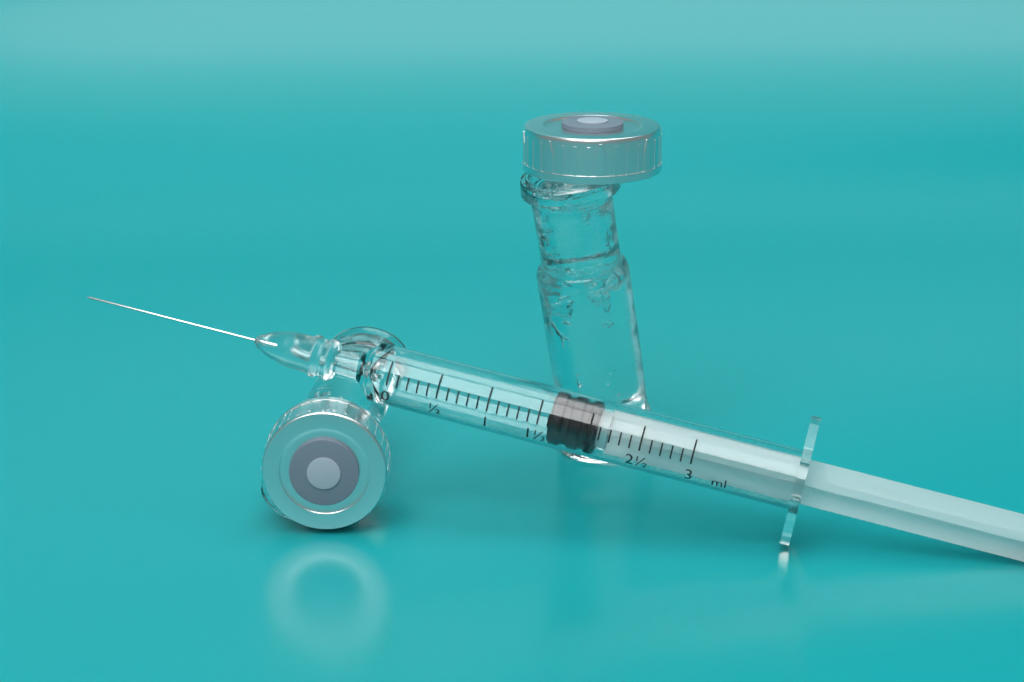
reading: 1.6 ml
